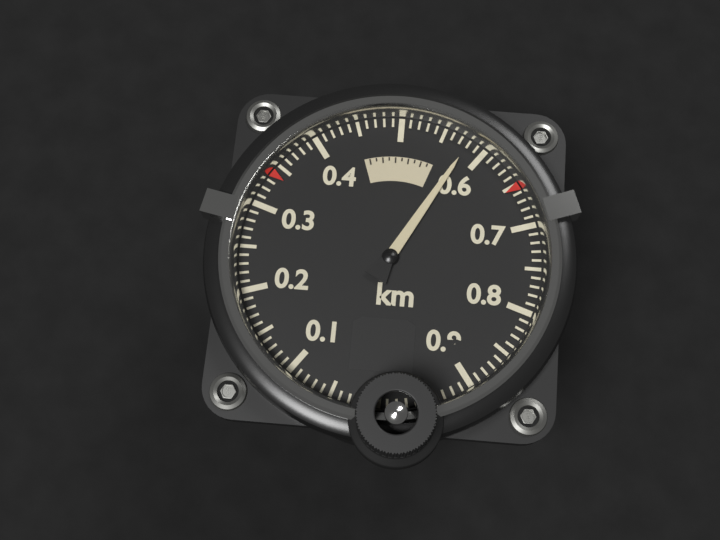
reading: 0.58 km
